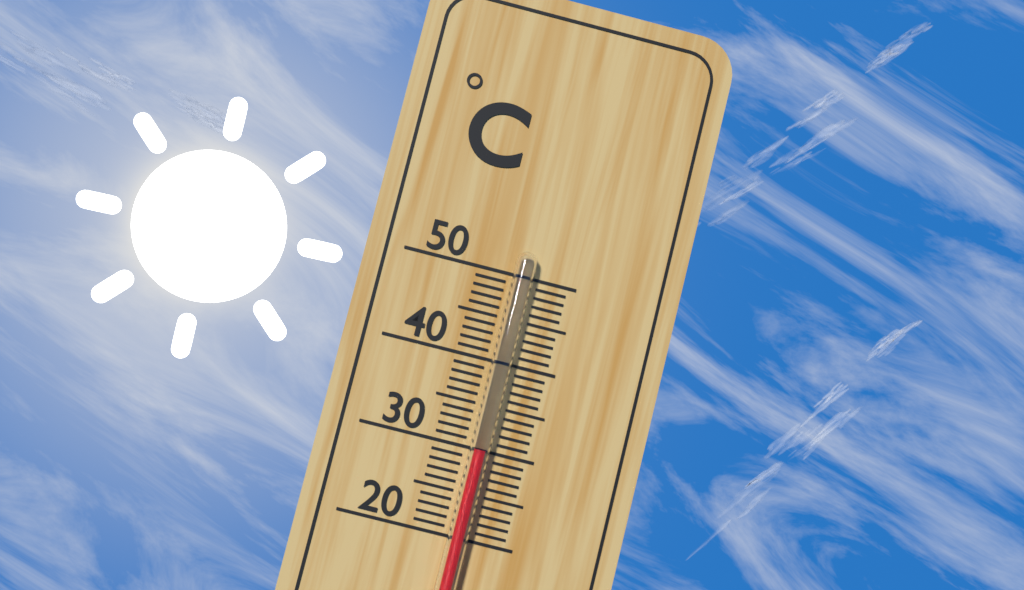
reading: 30 °C
